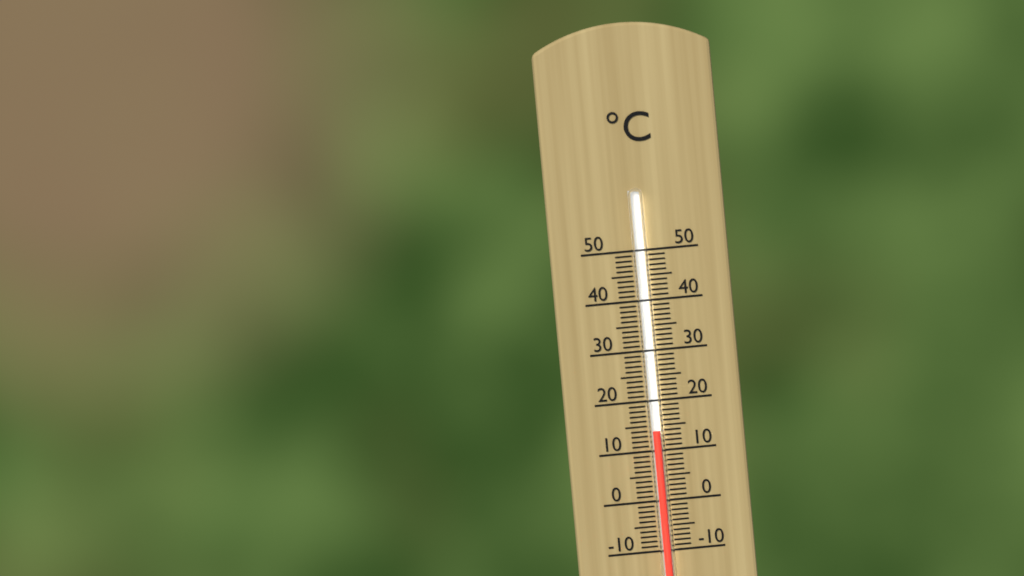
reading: 14 °C
